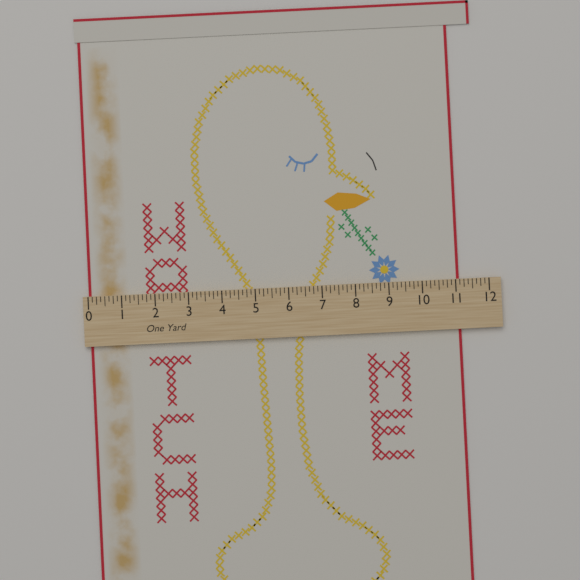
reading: 11.125 in
